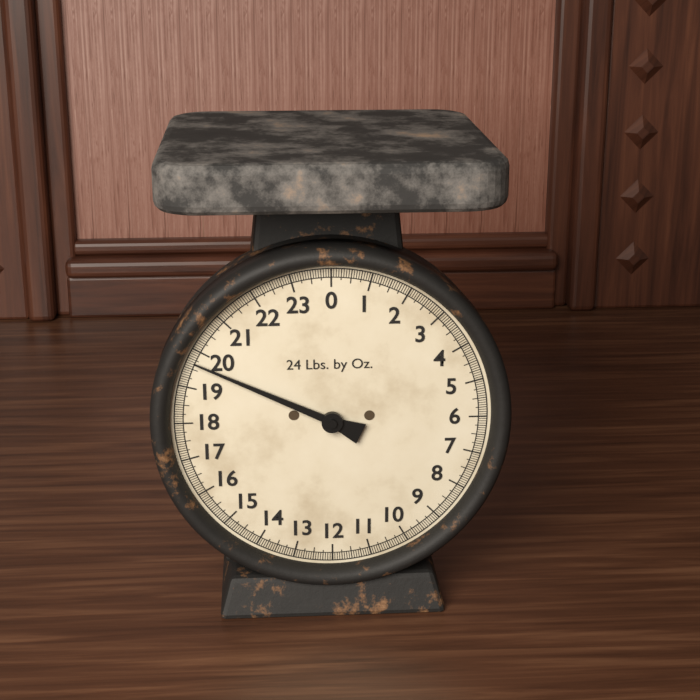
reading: 19.6875 lb
